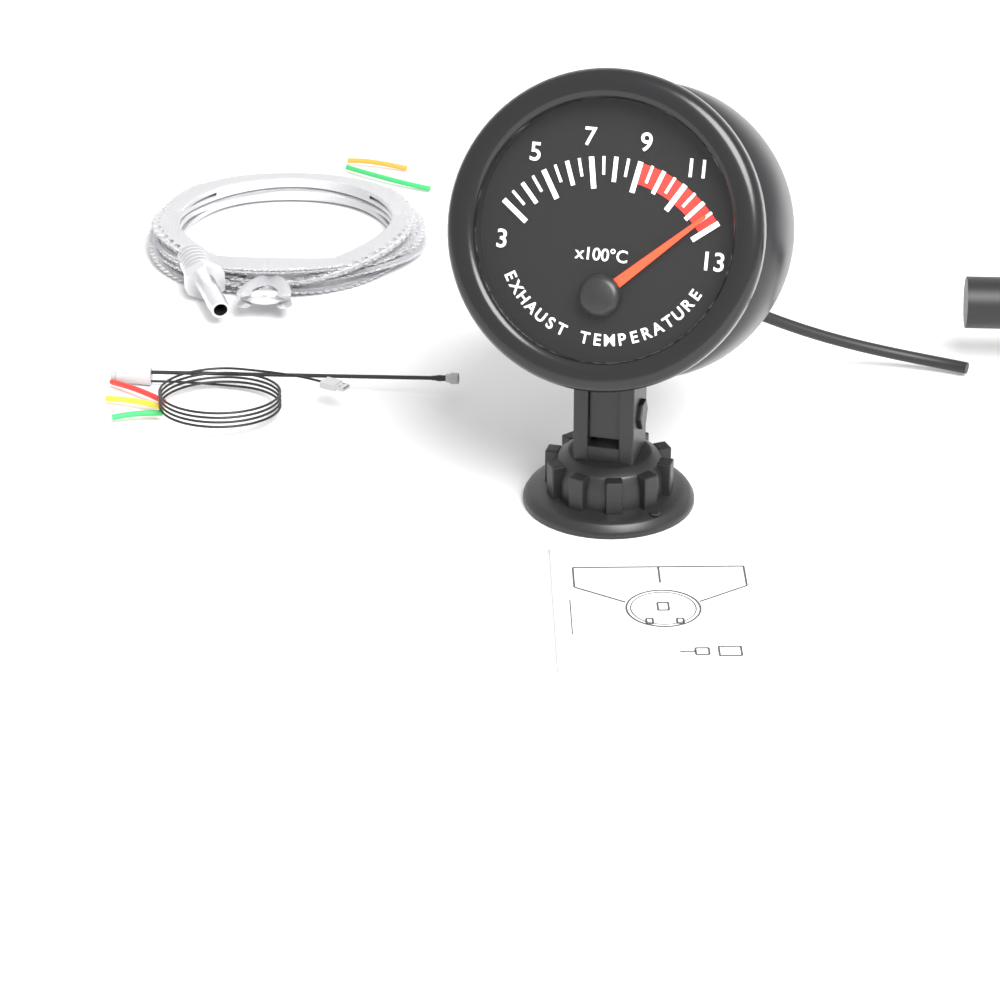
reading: 1250 °C
